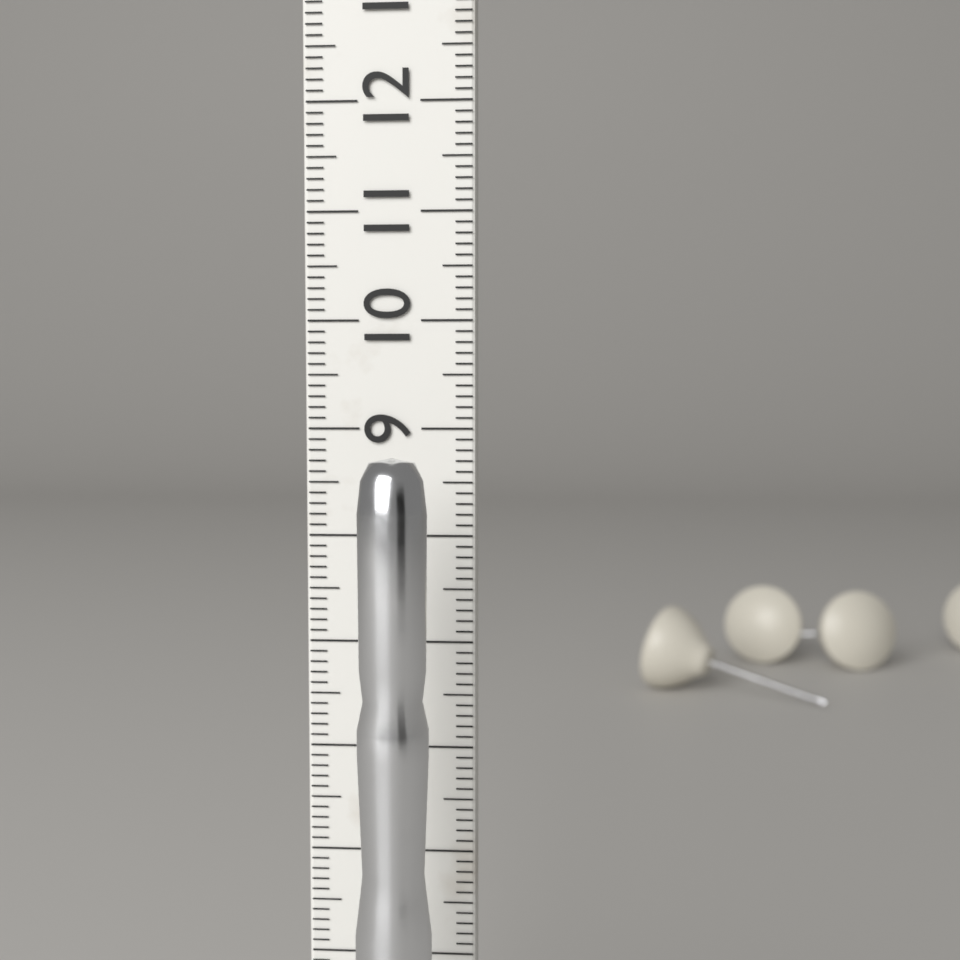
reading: 8.8 cm
